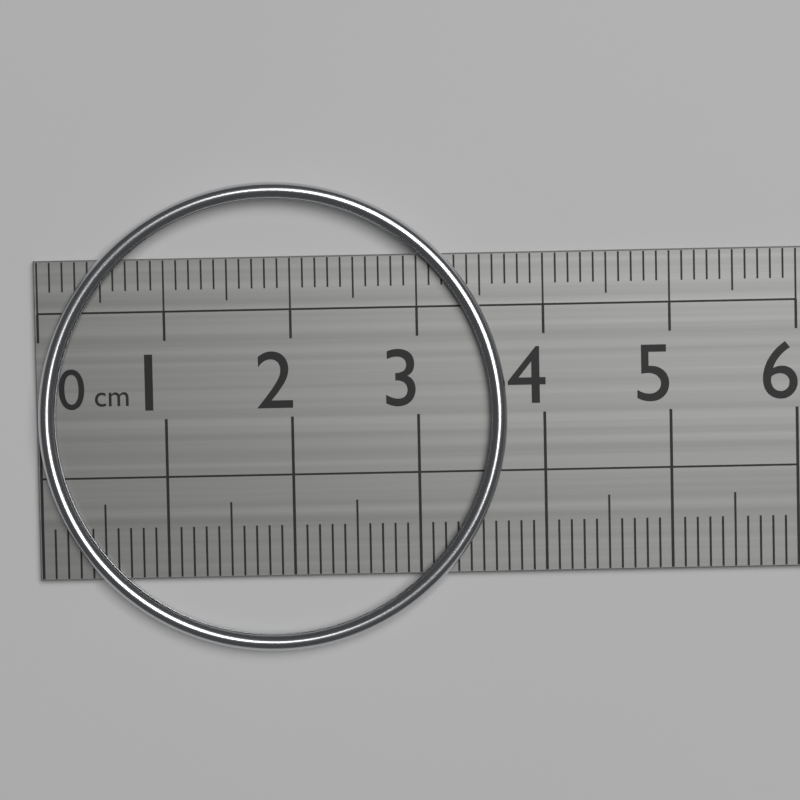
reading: 3.7 cm
